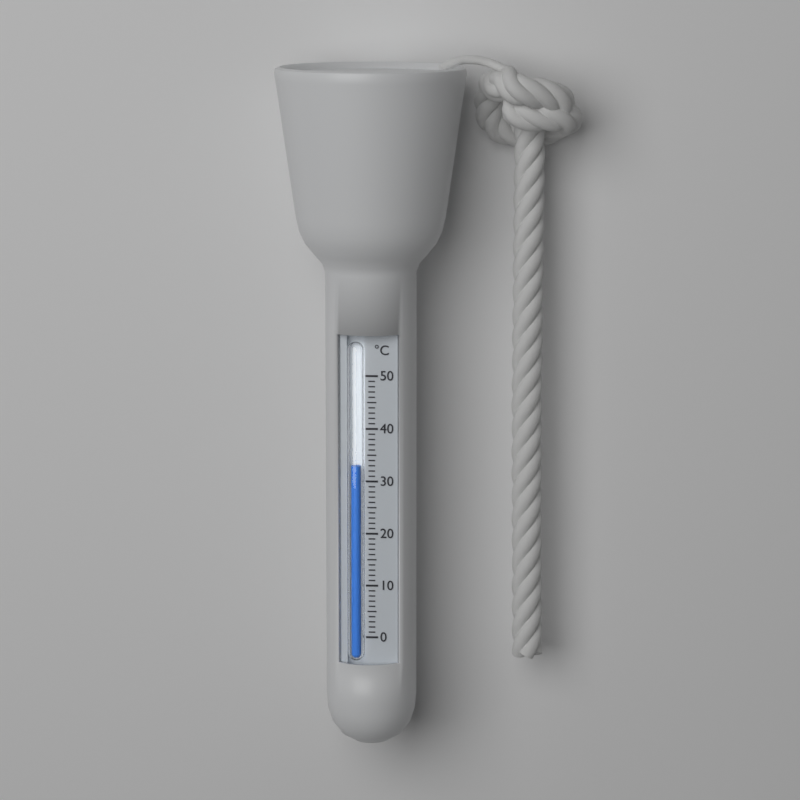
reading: 33 °C
